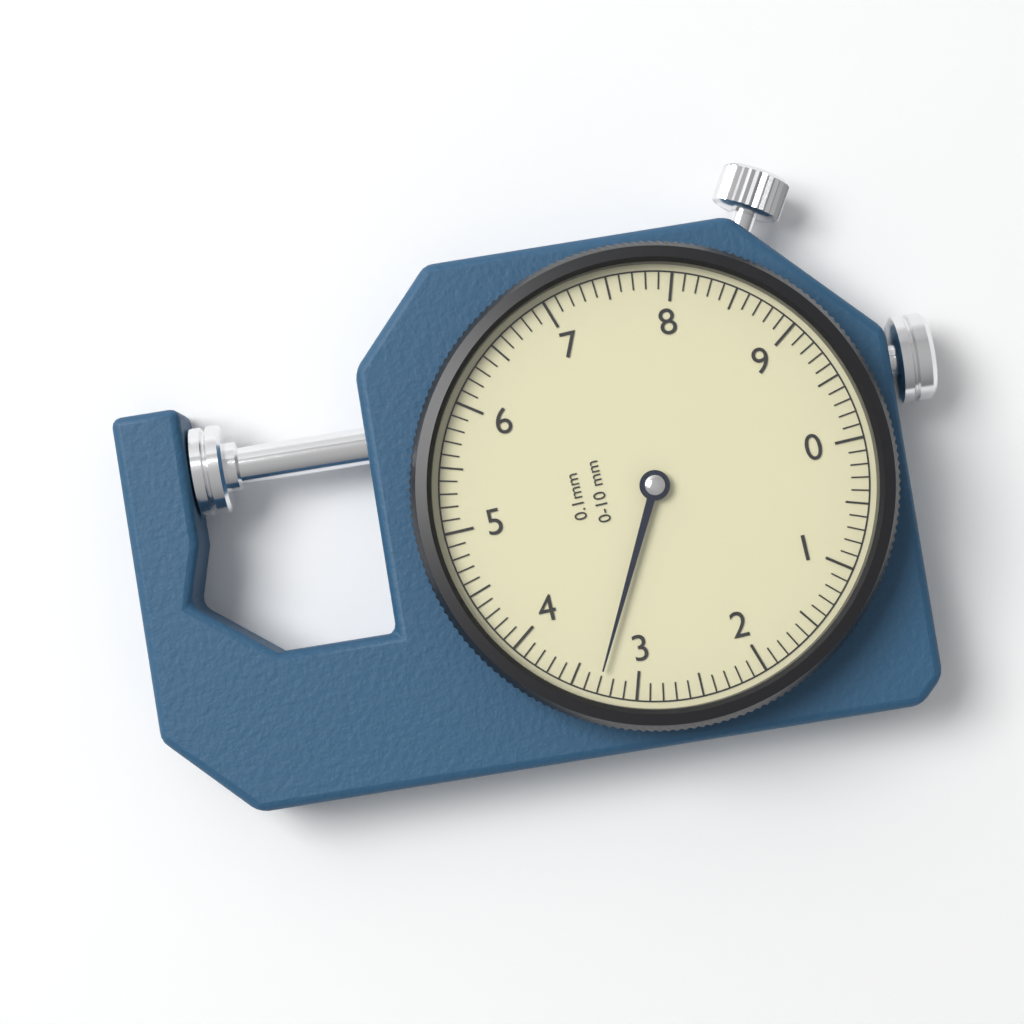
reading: 3.3 mm
